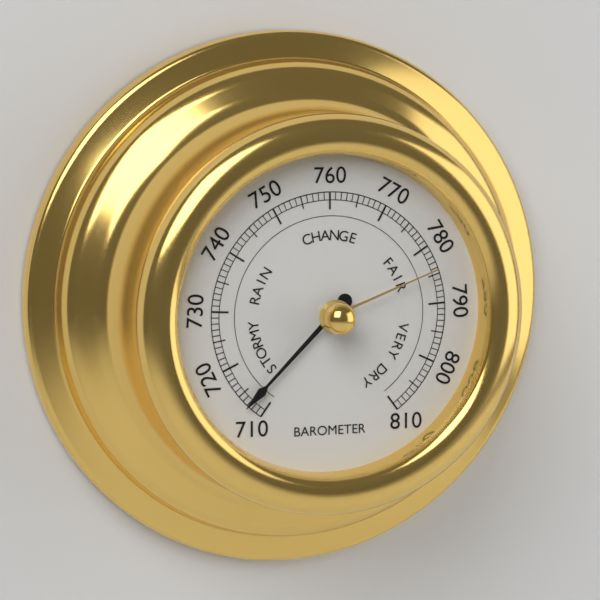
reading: 713 (no unit)
